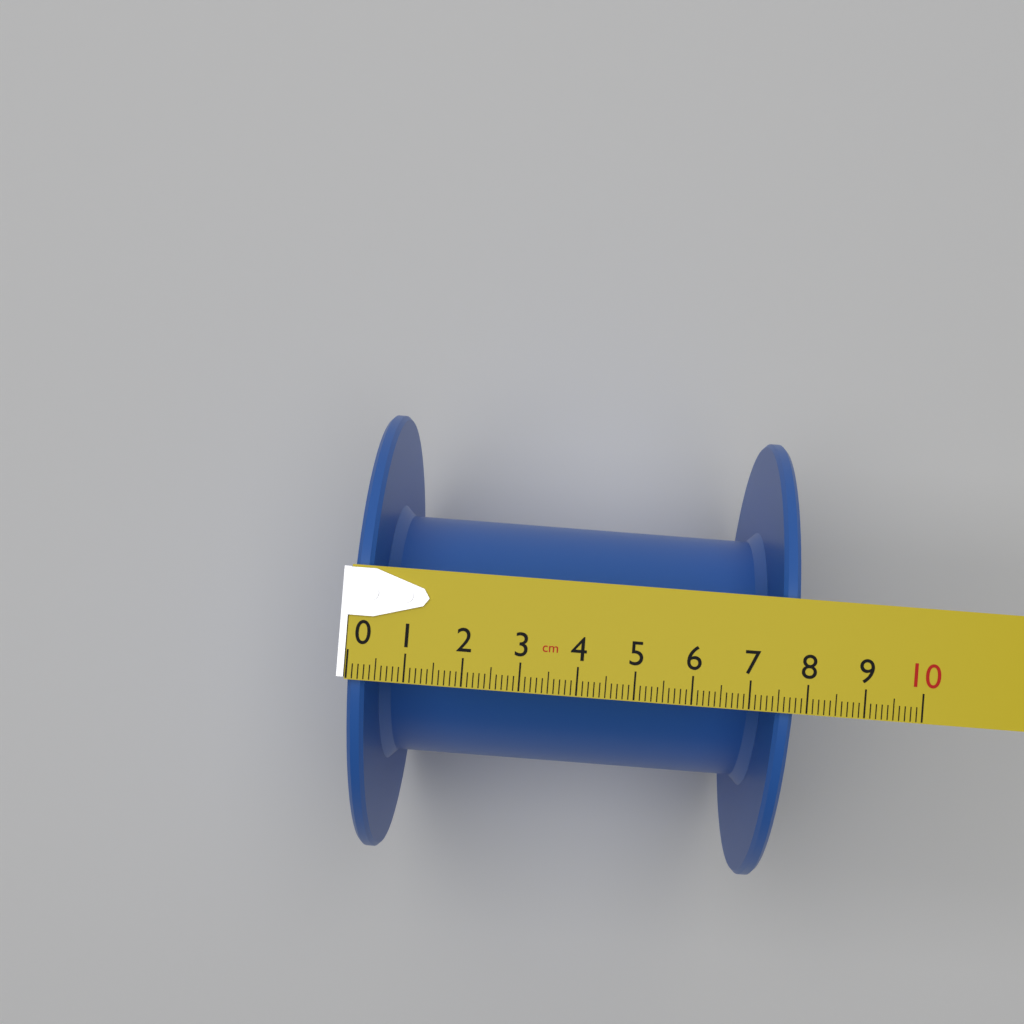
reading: 7.8 cm
